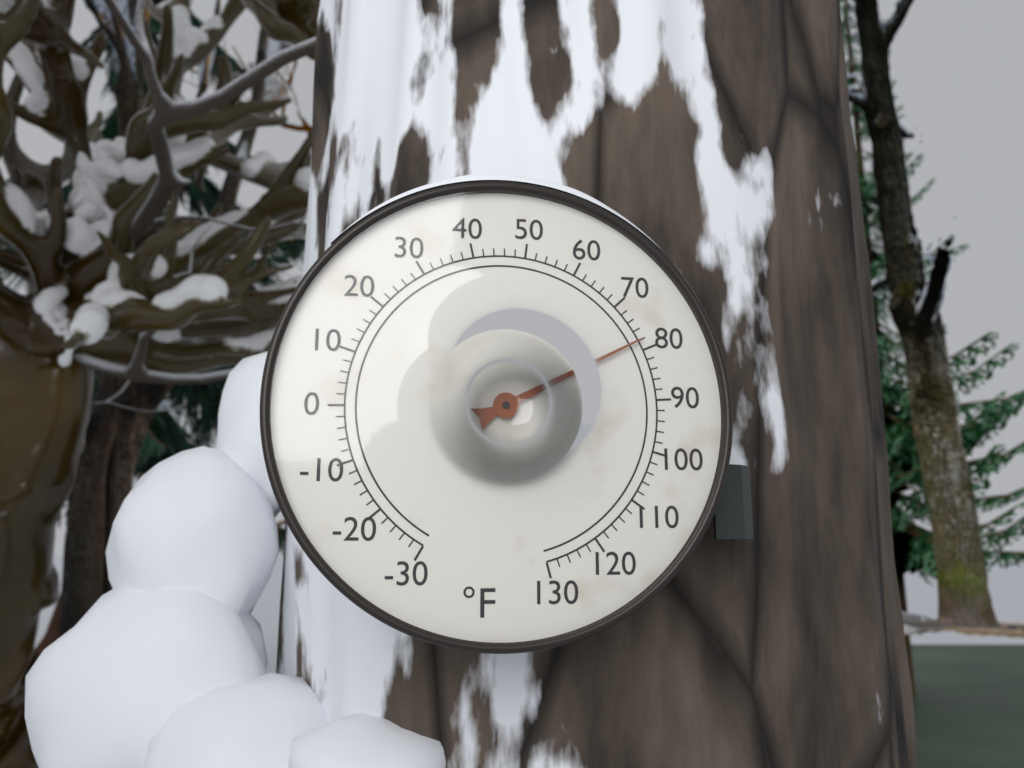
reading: 78 °F
